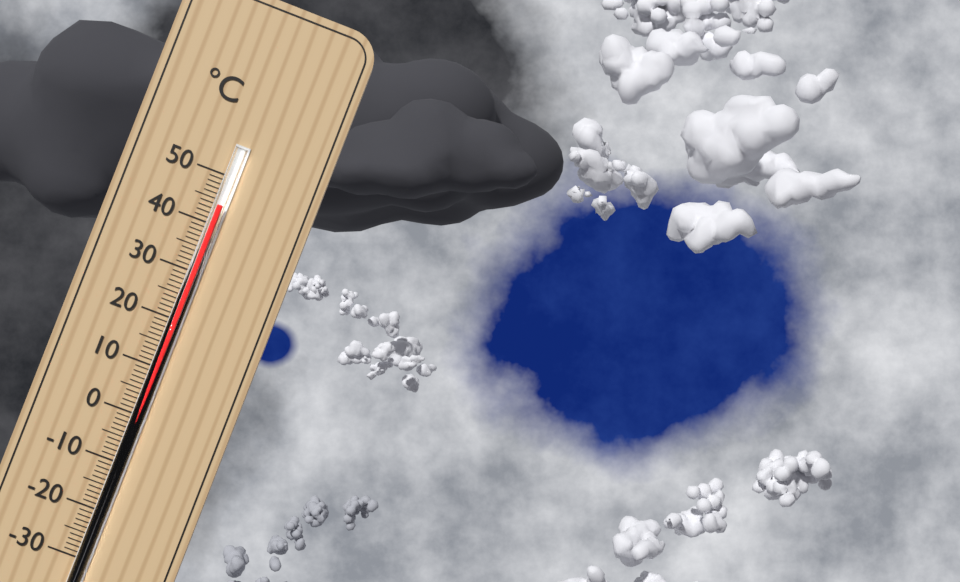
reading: 44 °C
